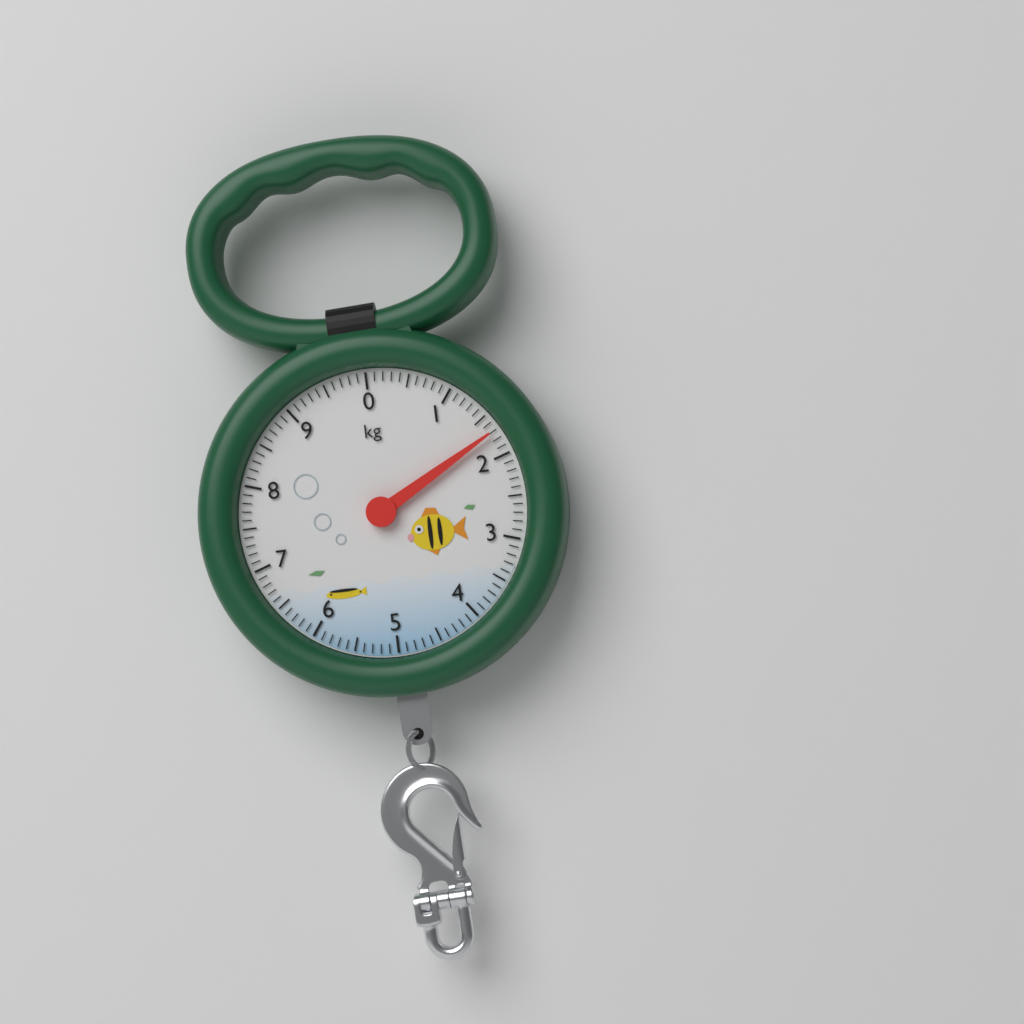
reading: 1.7 kg
